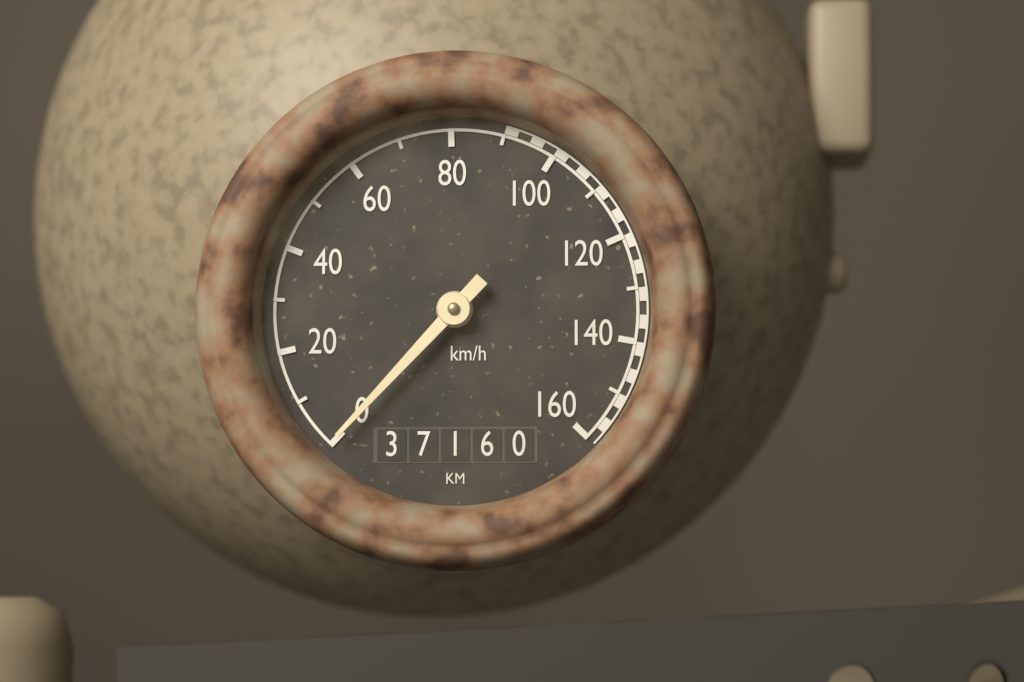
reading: 0 km/h
